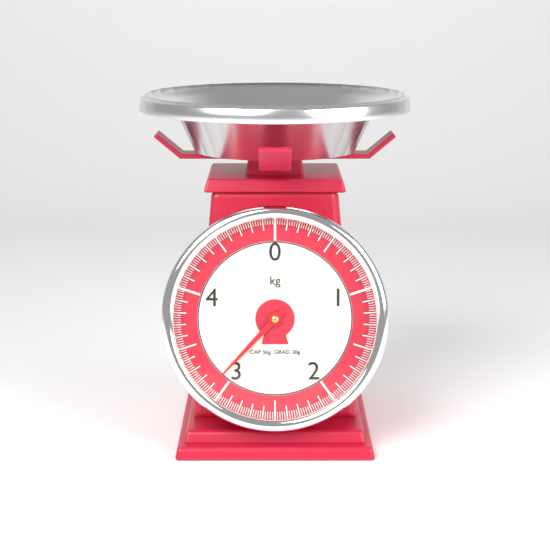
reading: 3.10 kg
